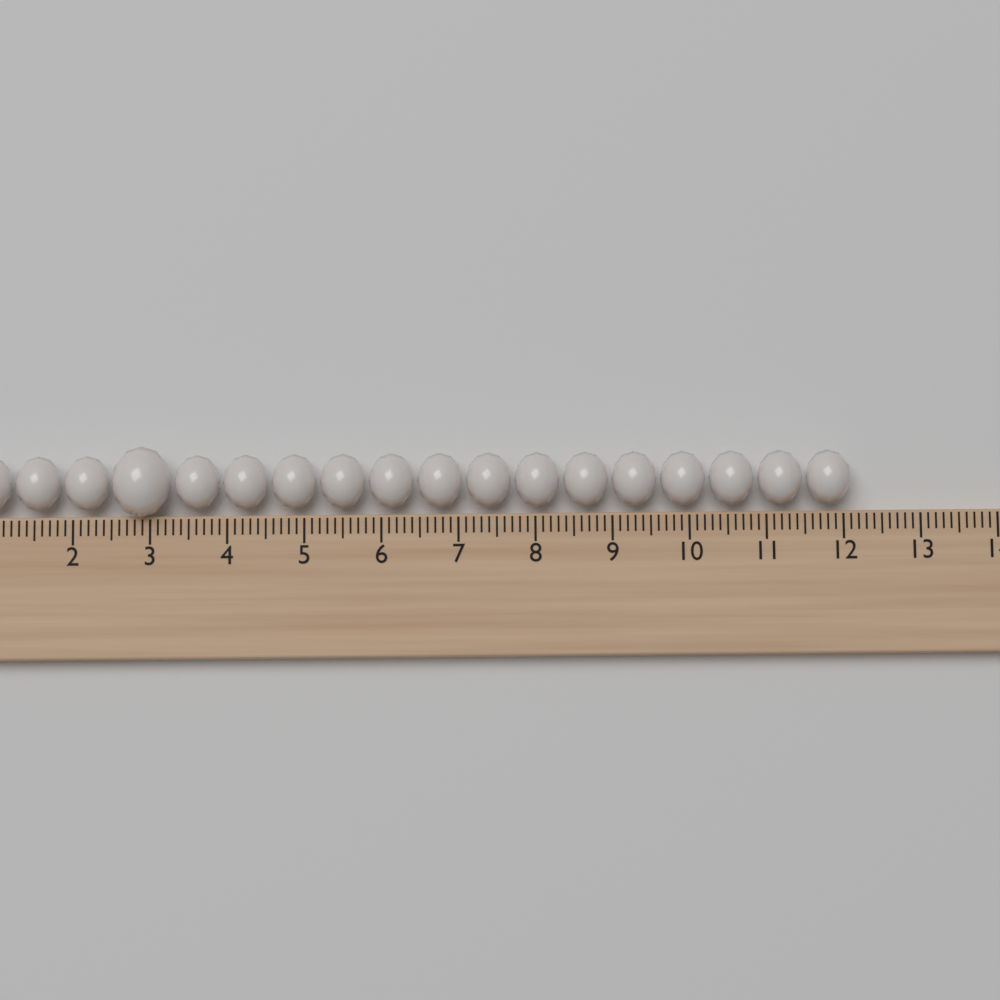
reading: 12.1 (no unit)
